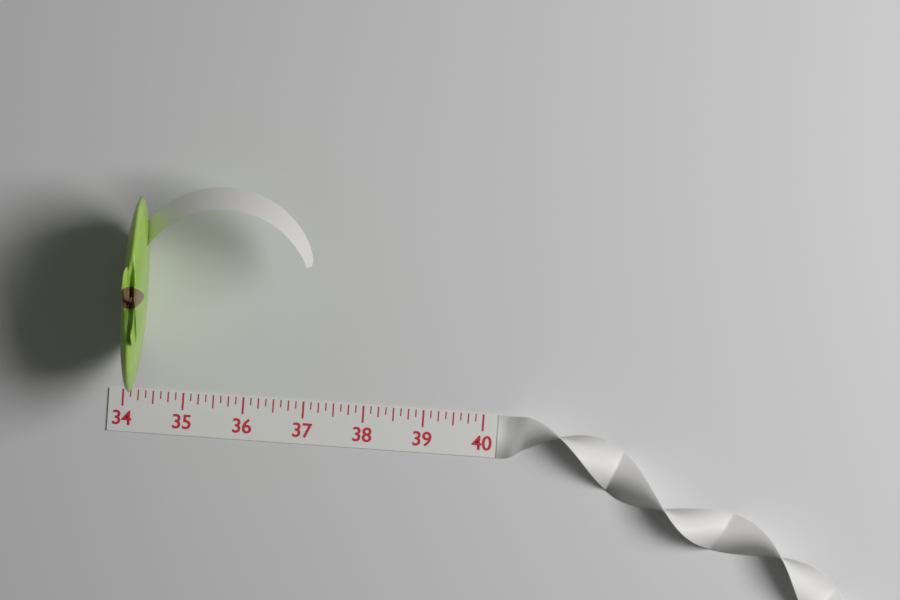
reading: 34.375 (no unit)
